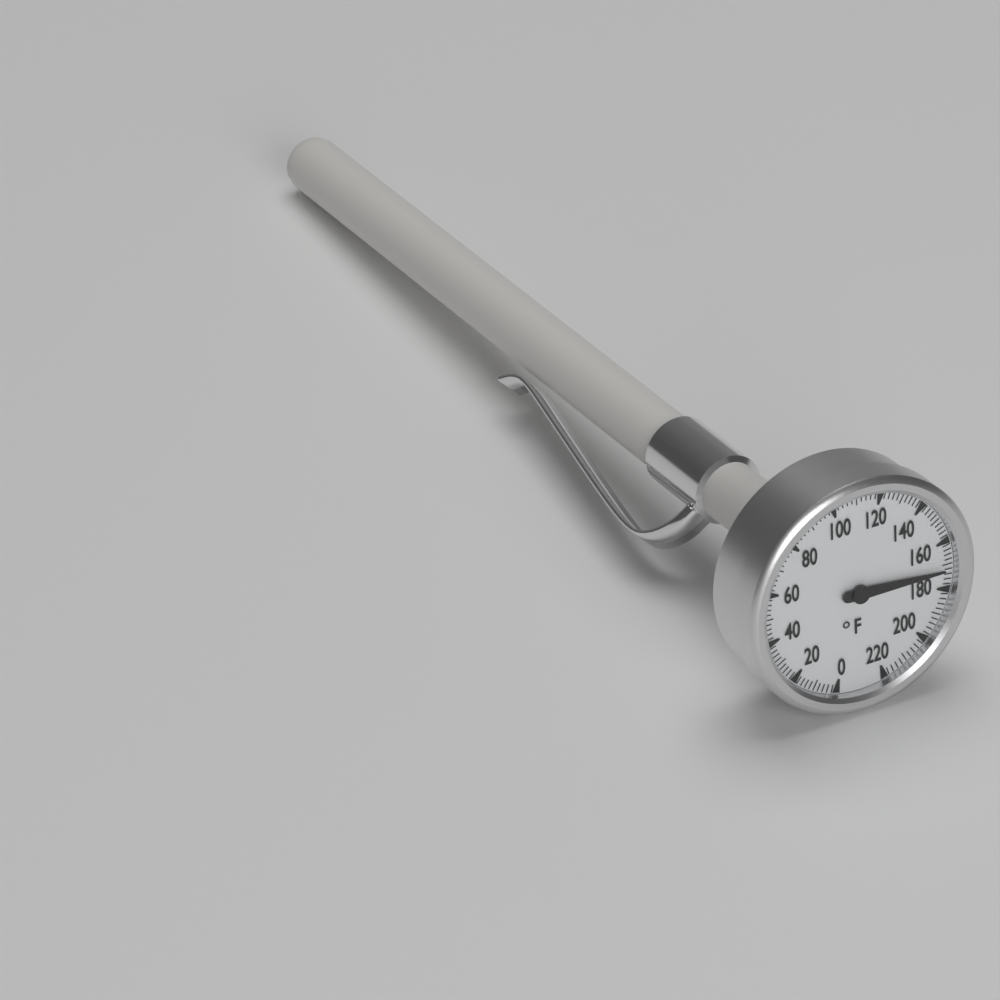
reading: 172 °F
